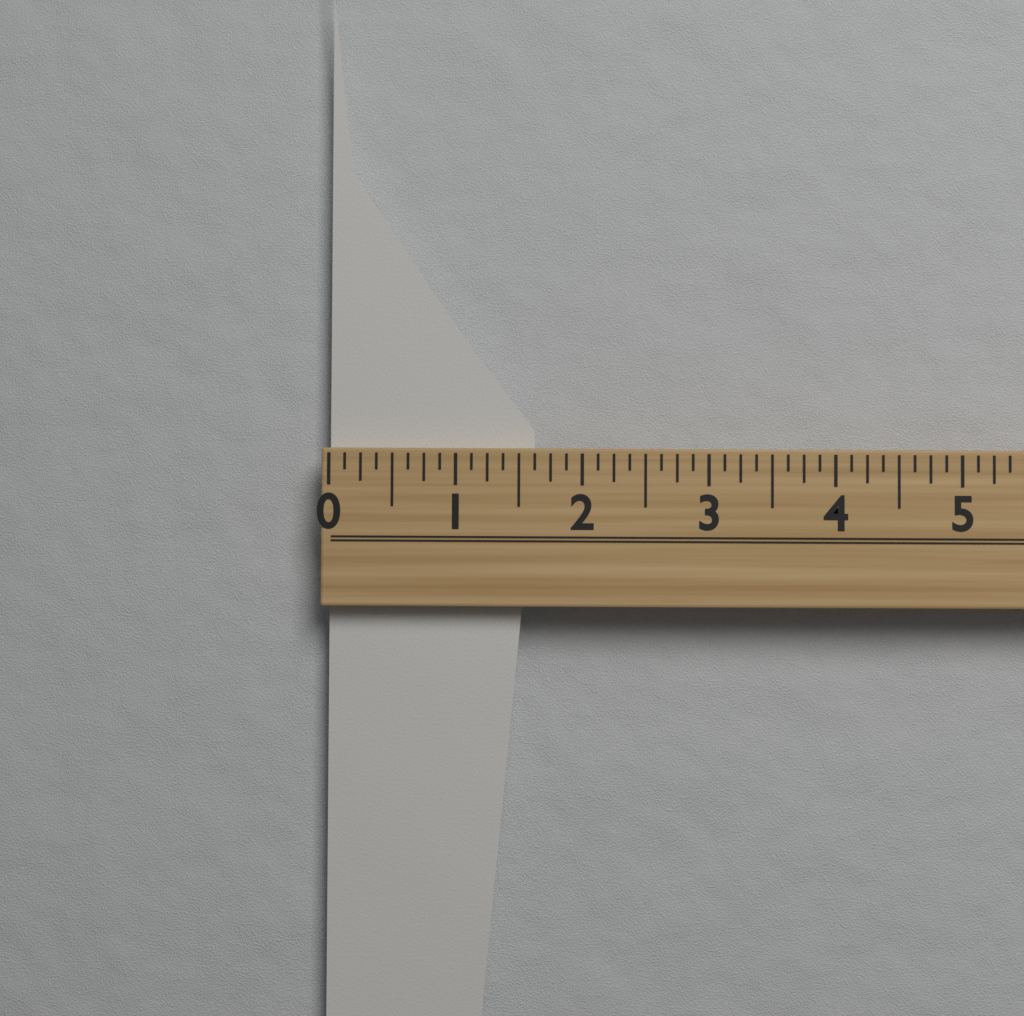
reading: 1.625 (no unit)
